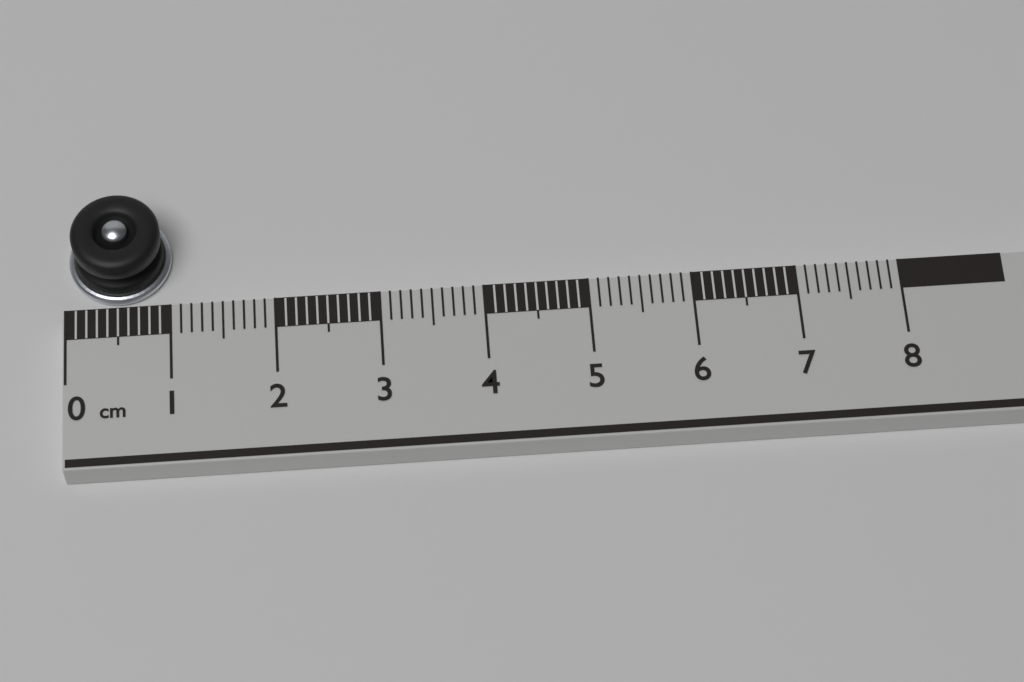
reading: 1.0 cm
